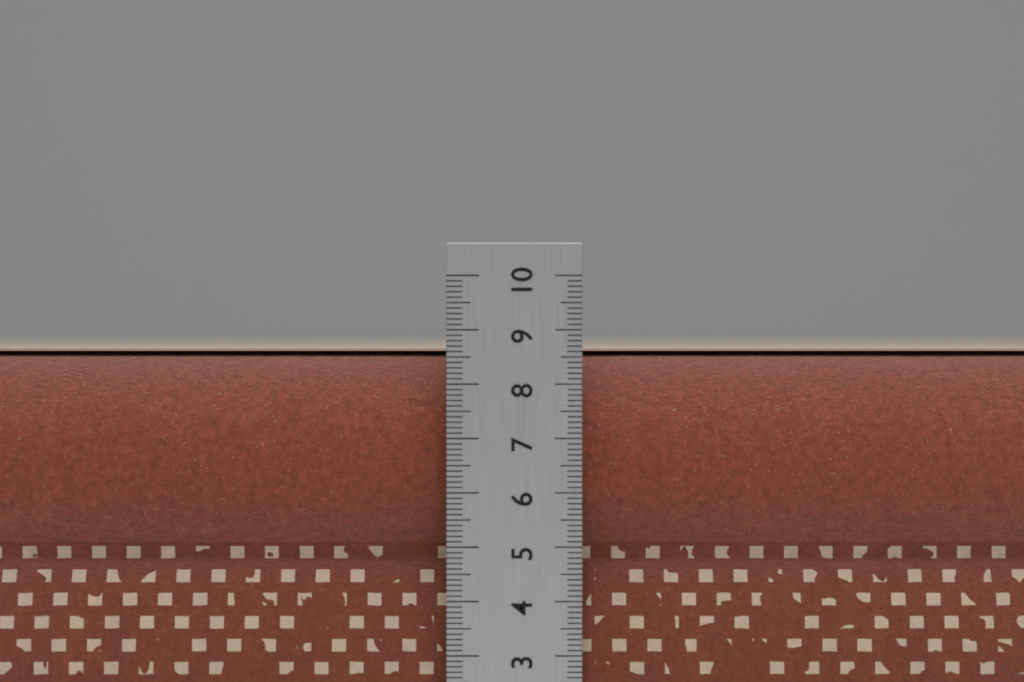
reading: 8.6 cm
